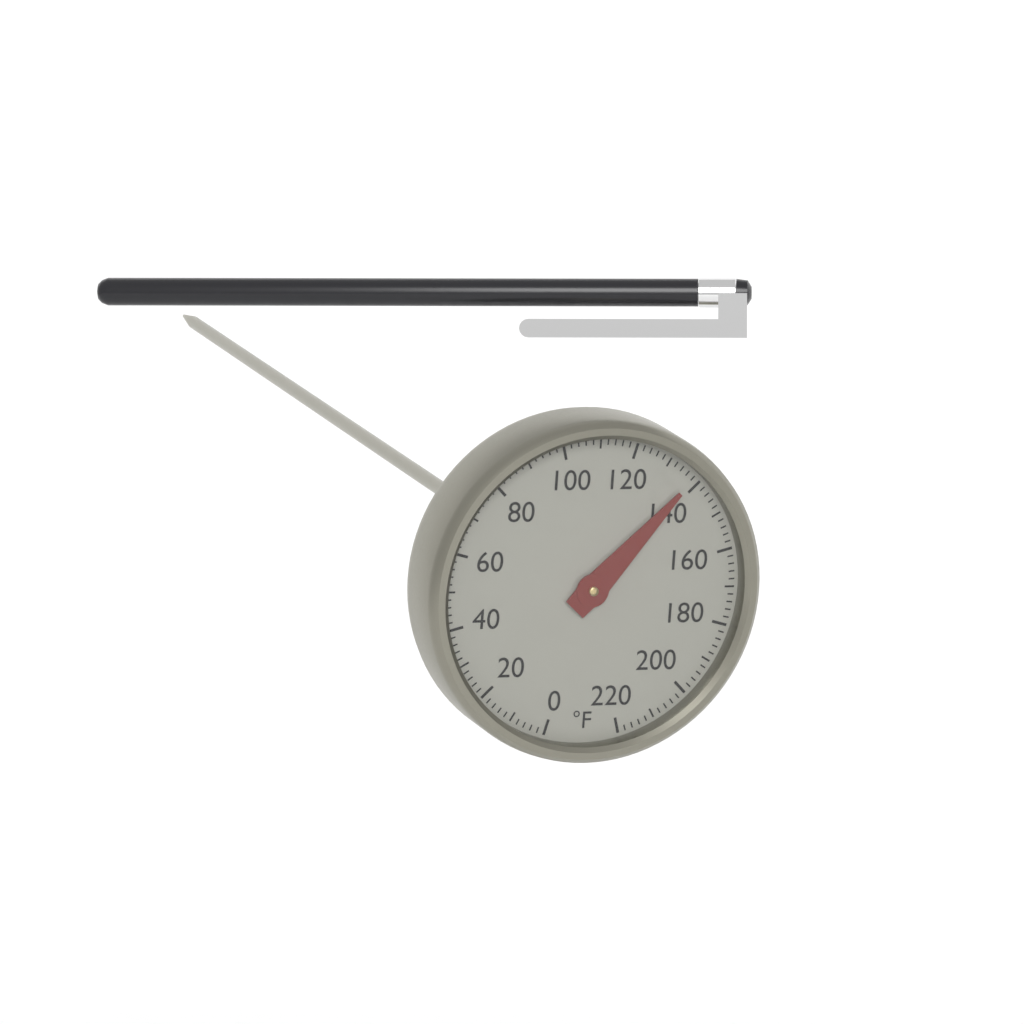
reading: 138 °F
